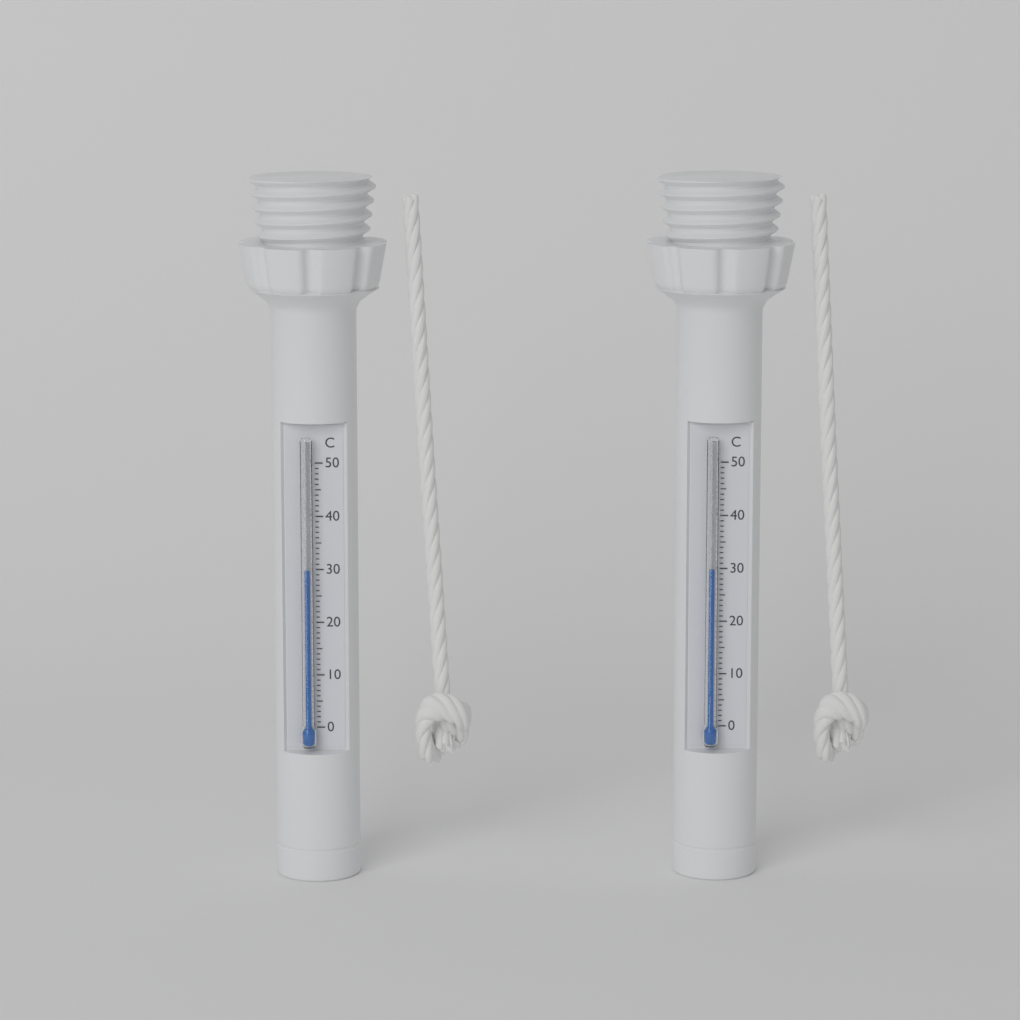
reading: 30 °C
